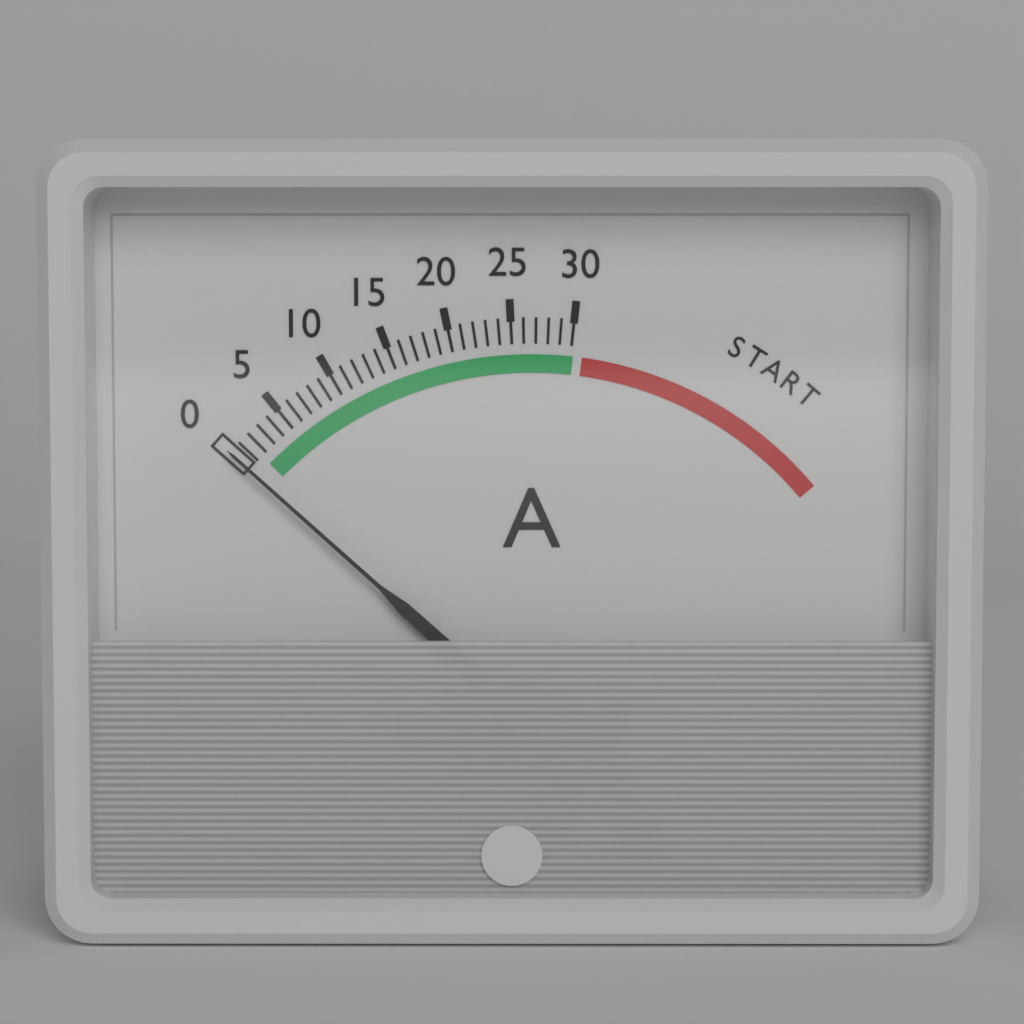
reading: 0 A
